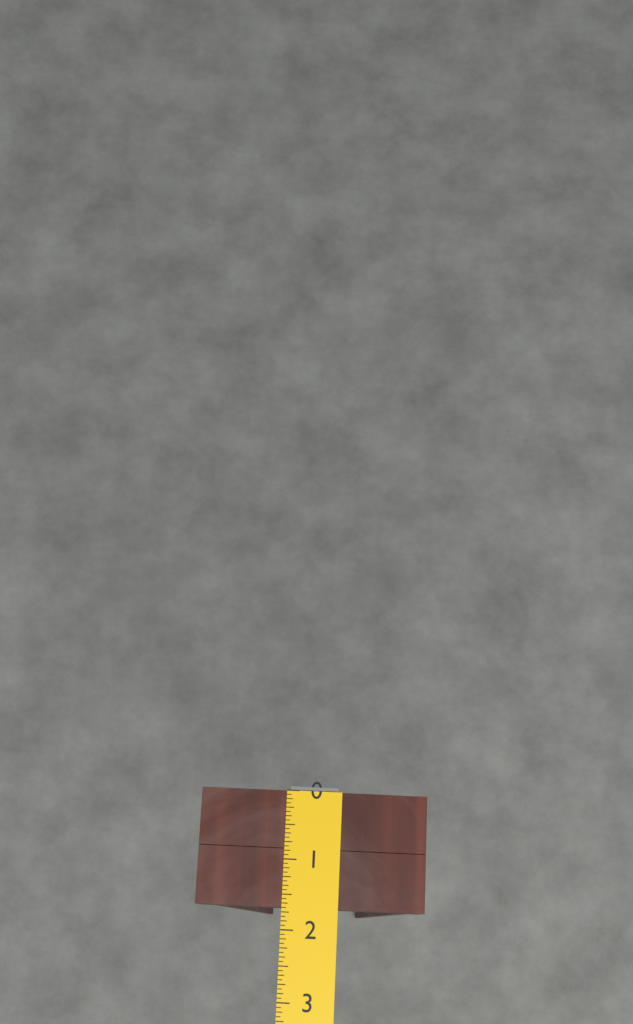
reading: 1.6875 (no unit)
